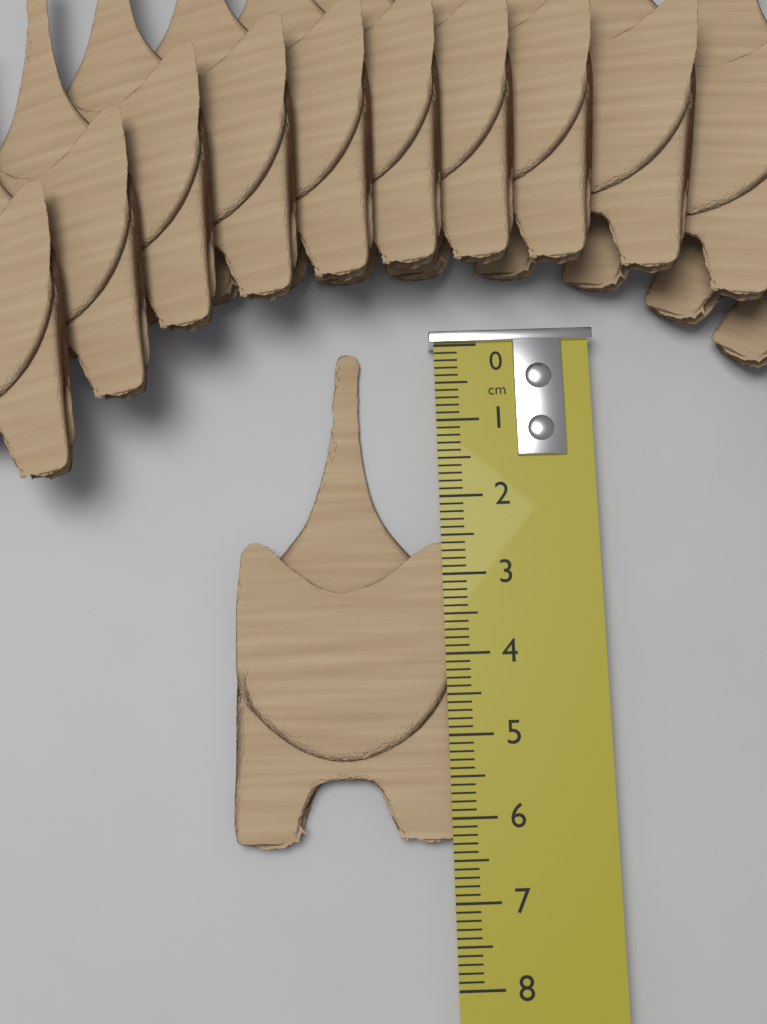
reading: 6.3 cm
